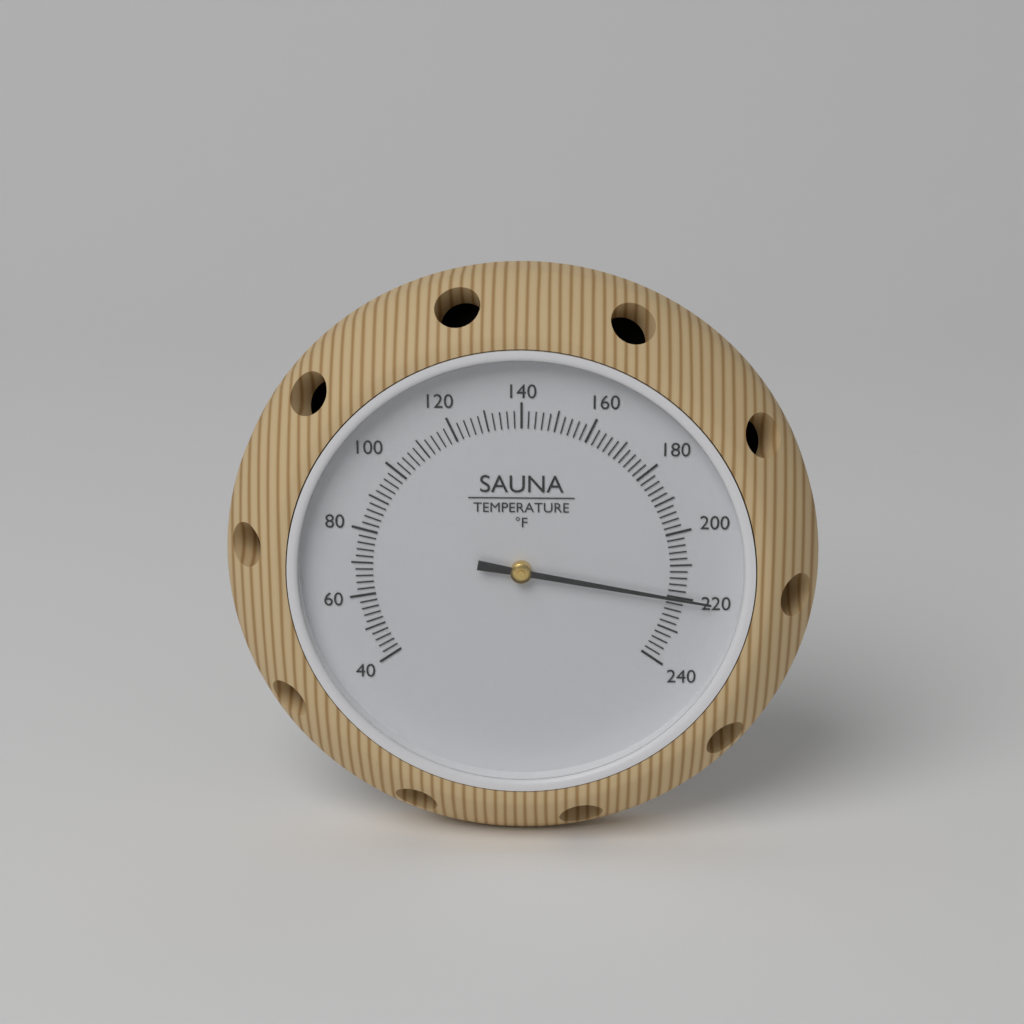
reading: 220 °F
